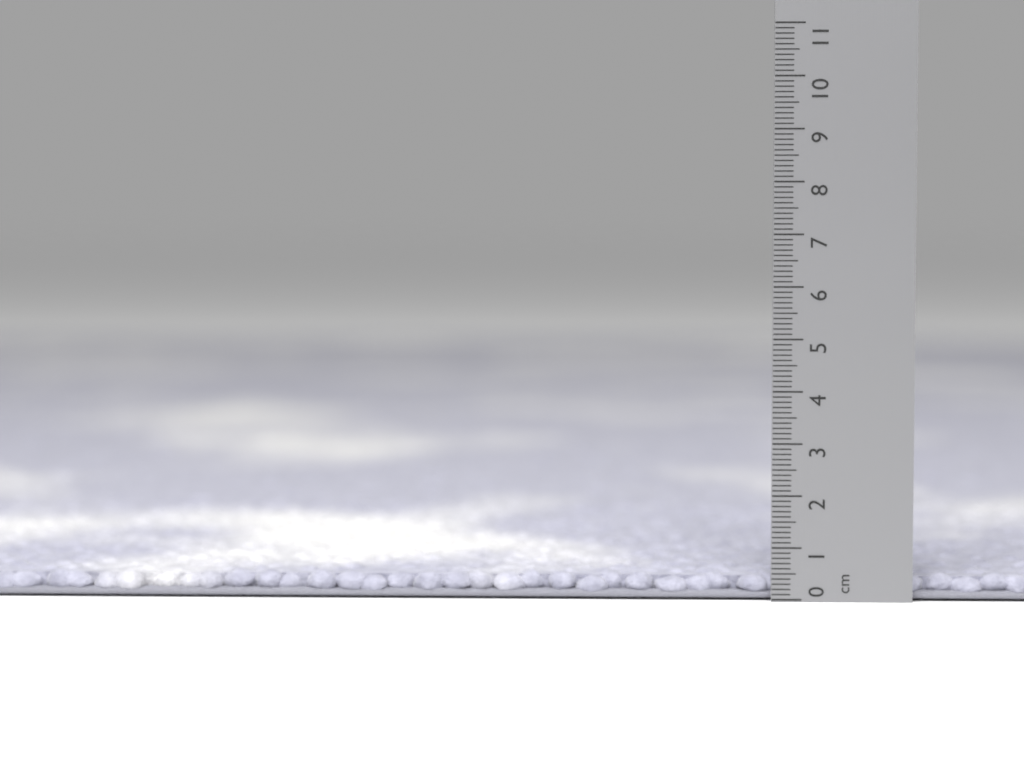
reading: 0.5 cm
